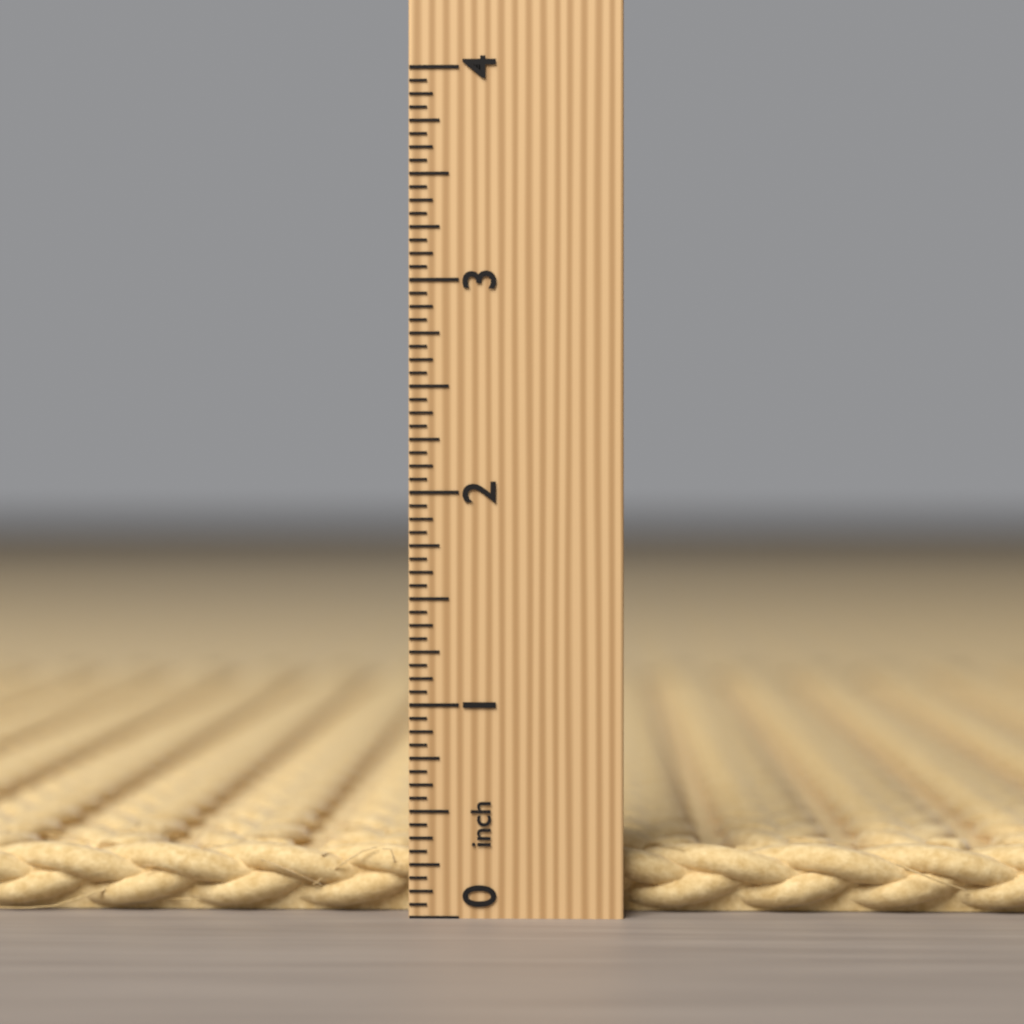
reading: 0.3125 inch
